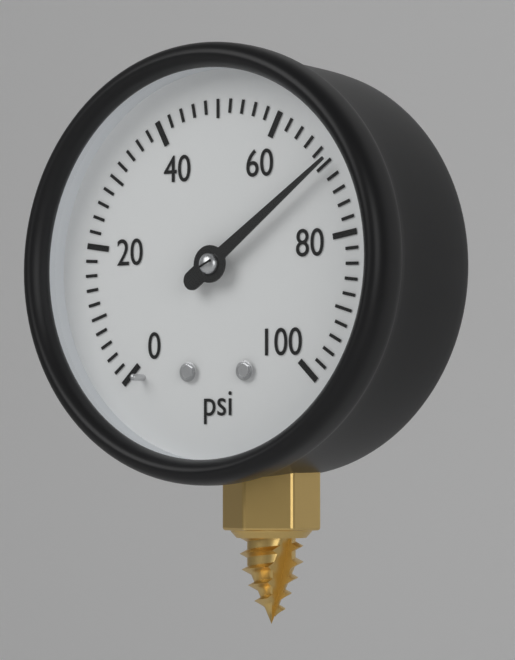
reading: 70 psi
